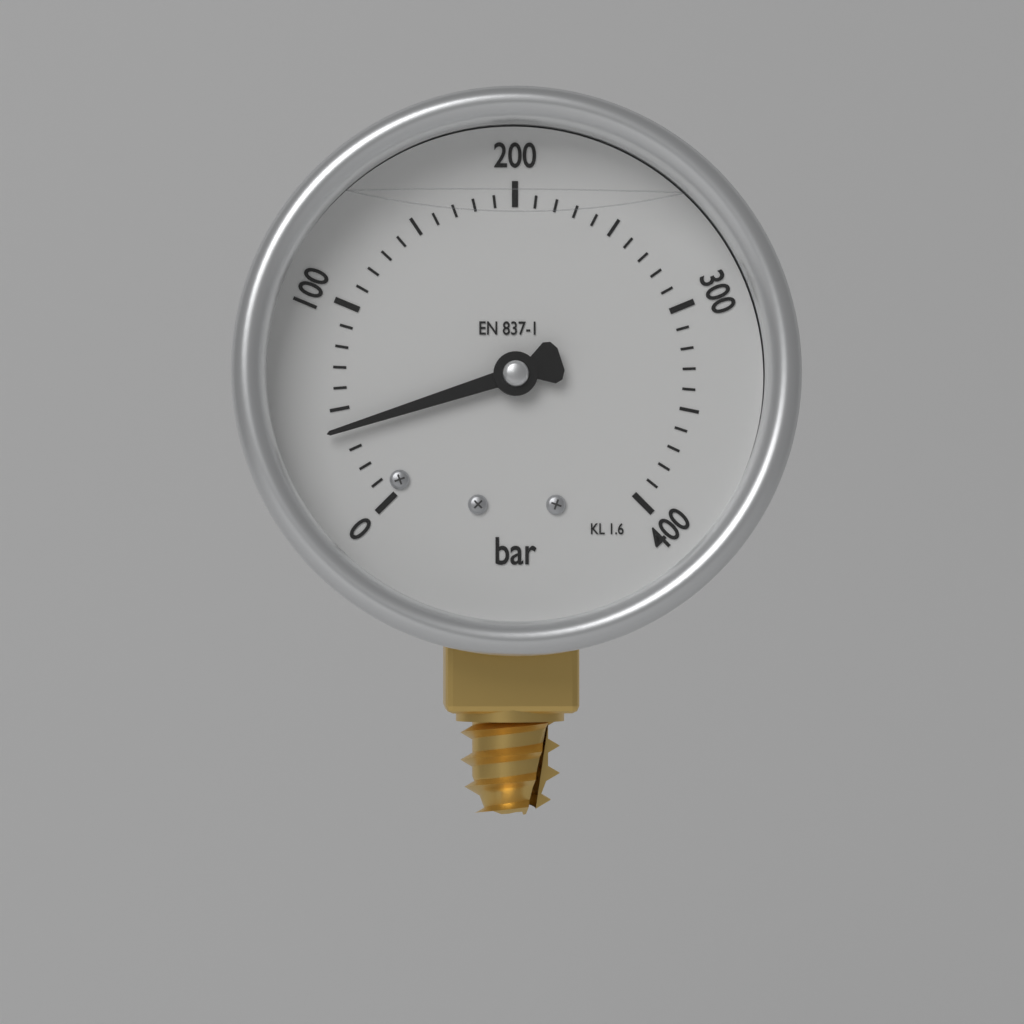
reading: 40 bar
